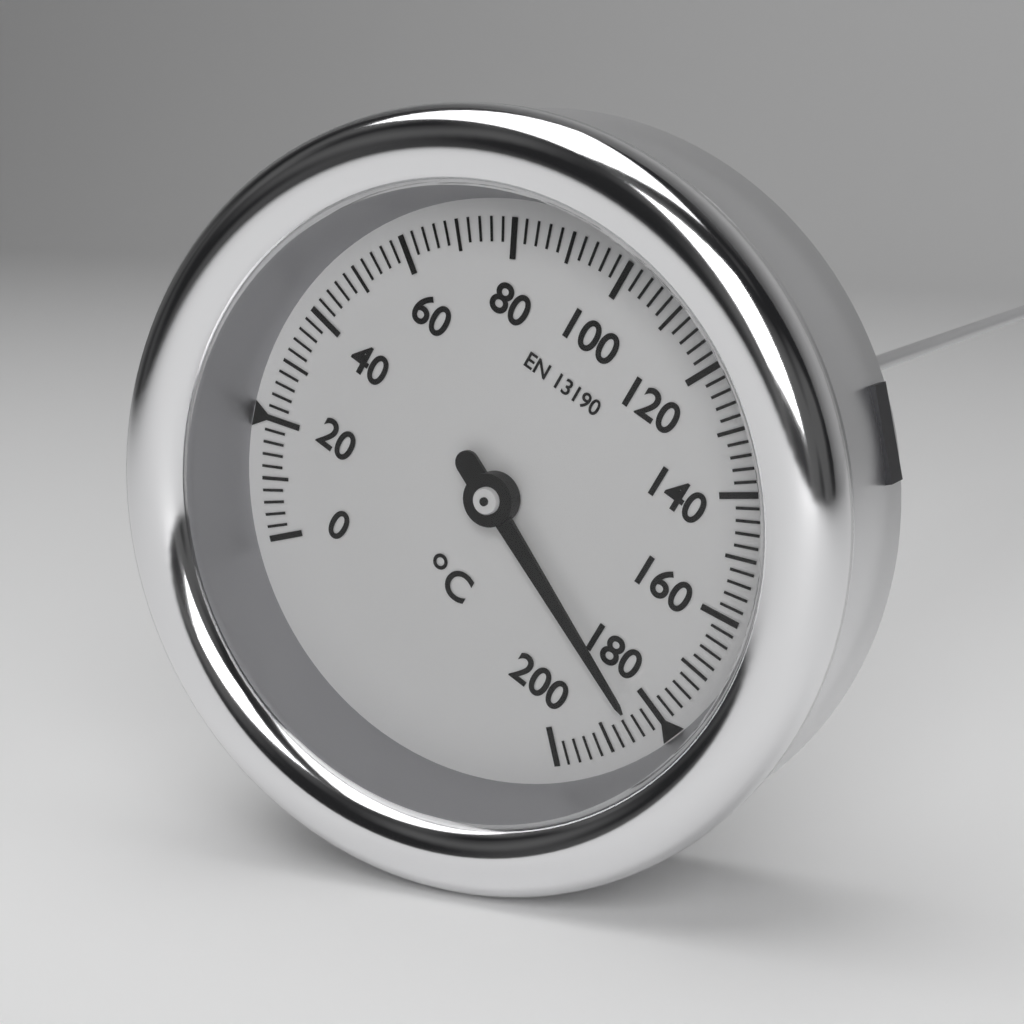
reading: 184 °C
